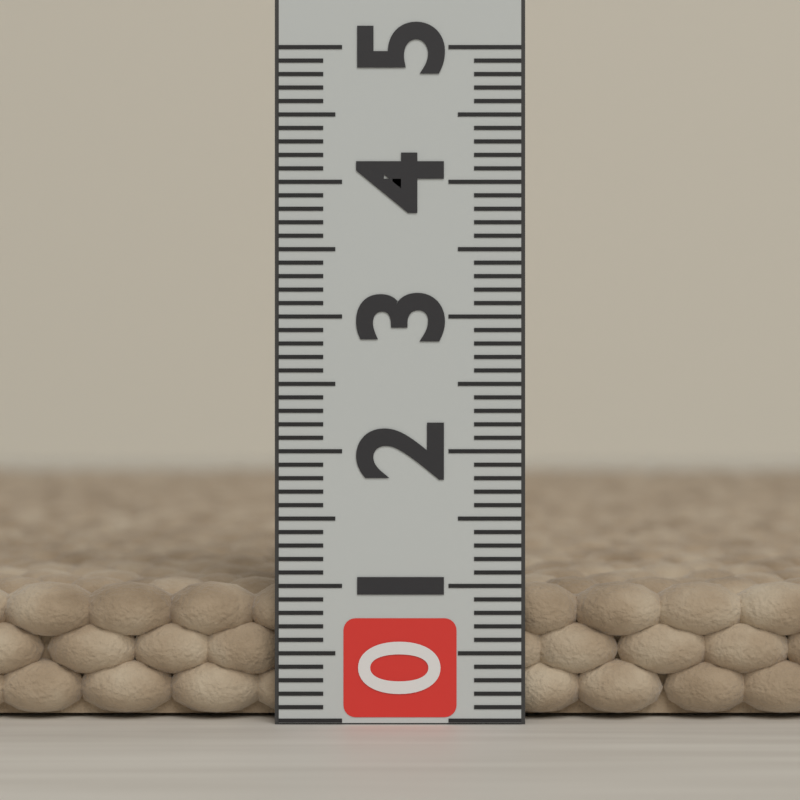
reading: 1.0 (no unit)
